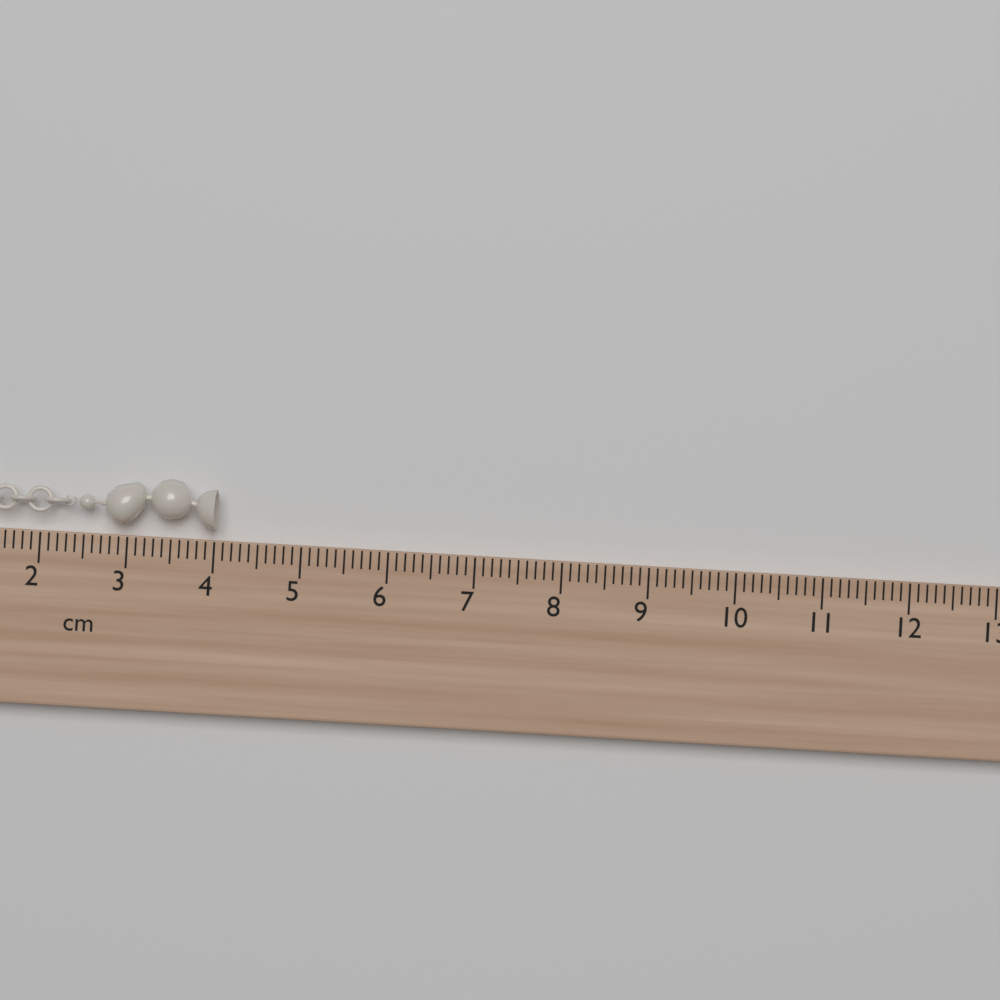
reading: 4.0 cm
